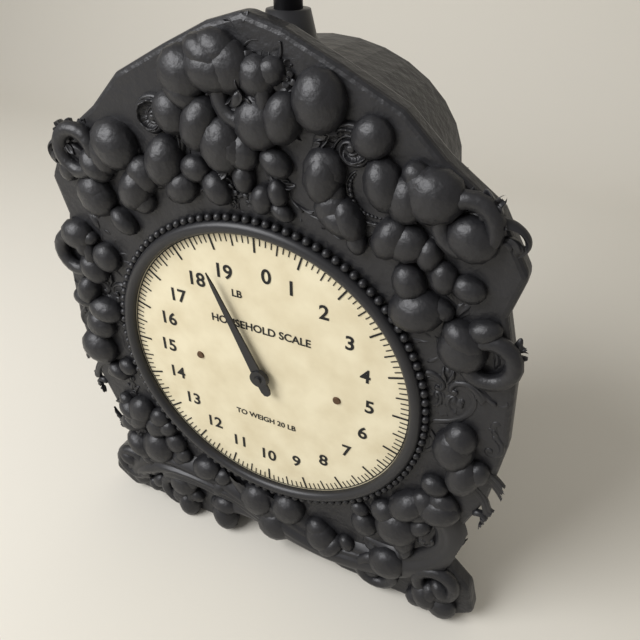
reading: 18.625 lb
